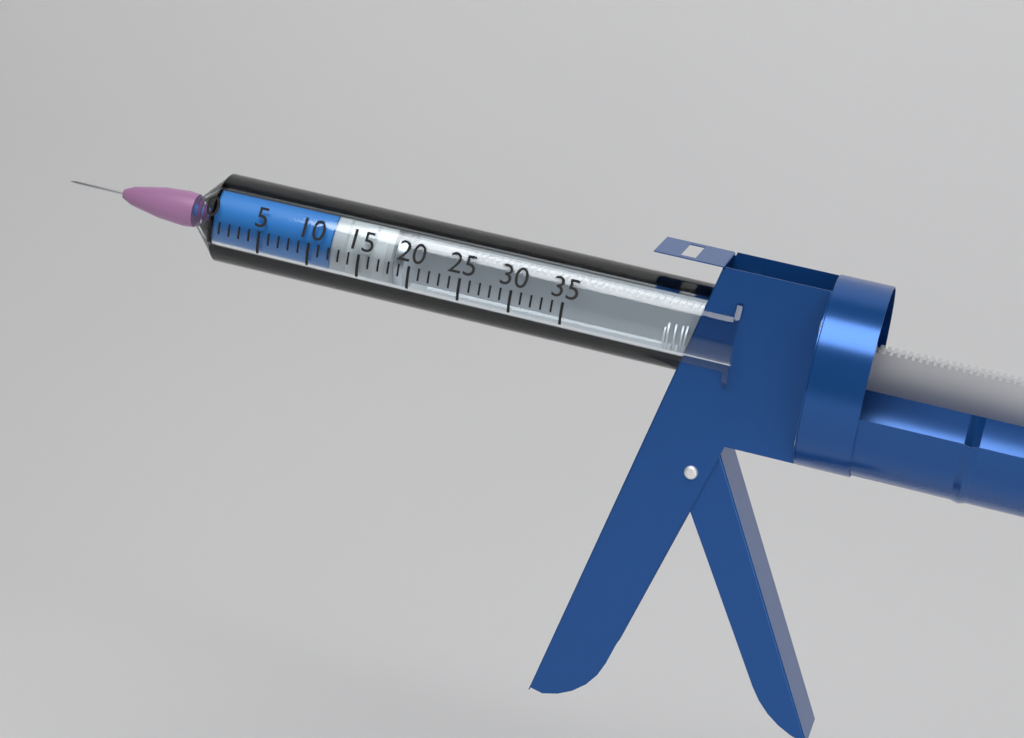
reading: 12 (no unit)
